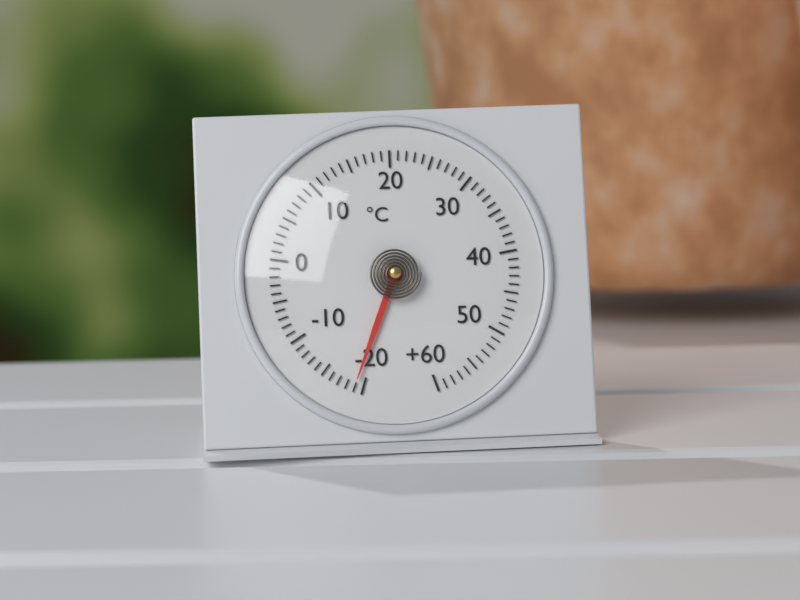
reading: -19 °C
